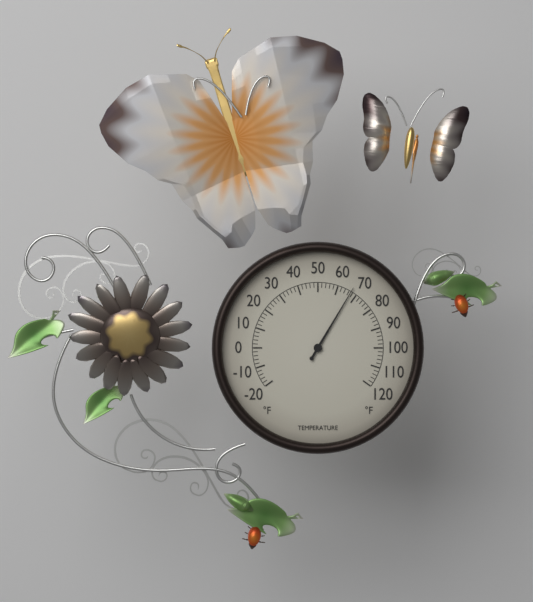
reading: 67 °F
